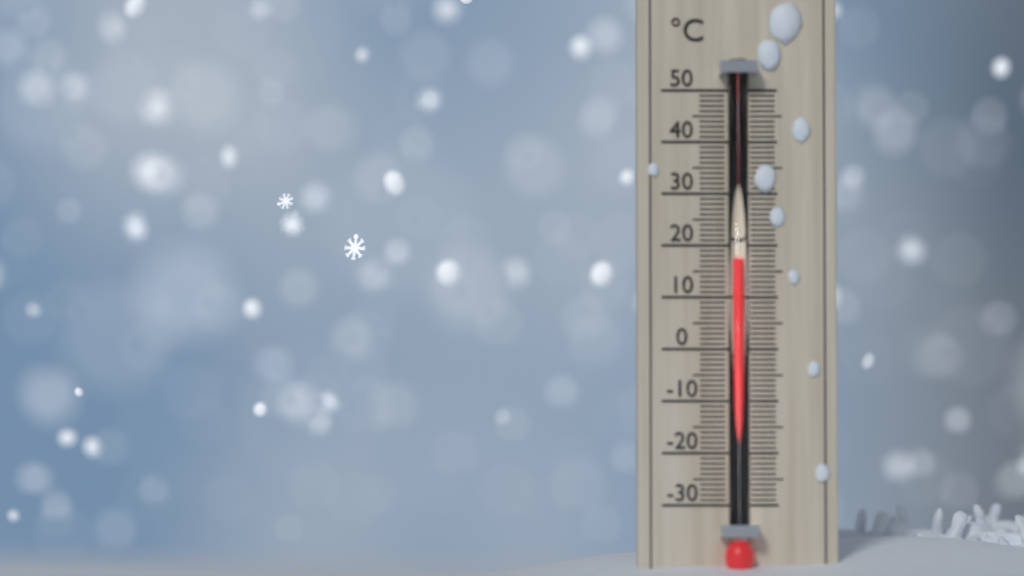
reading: 17 °C
